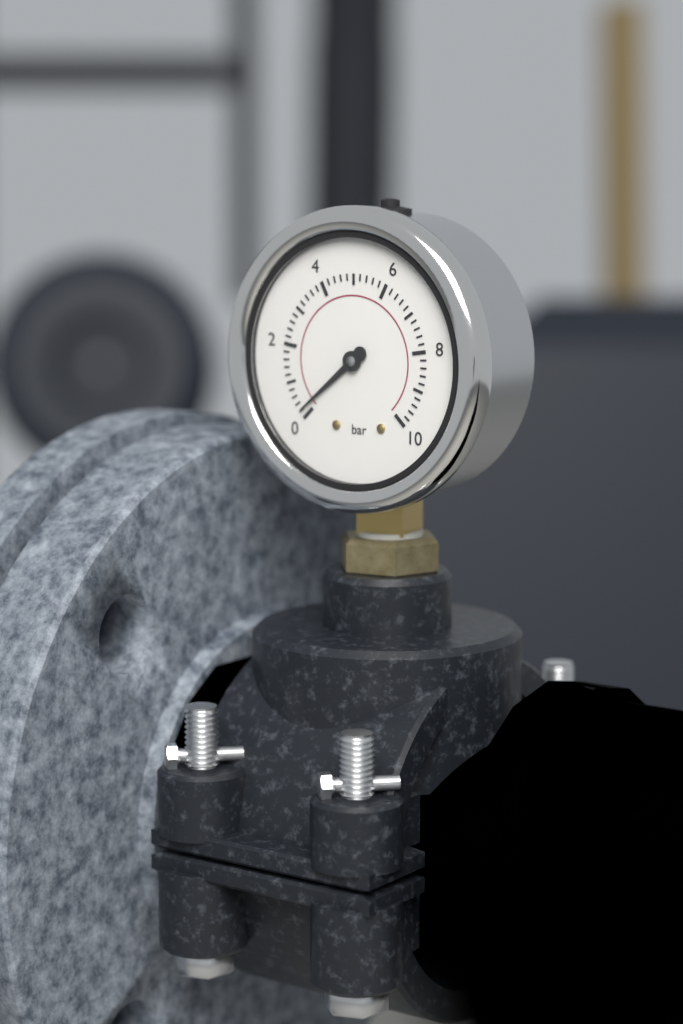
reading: 0.2 bar
